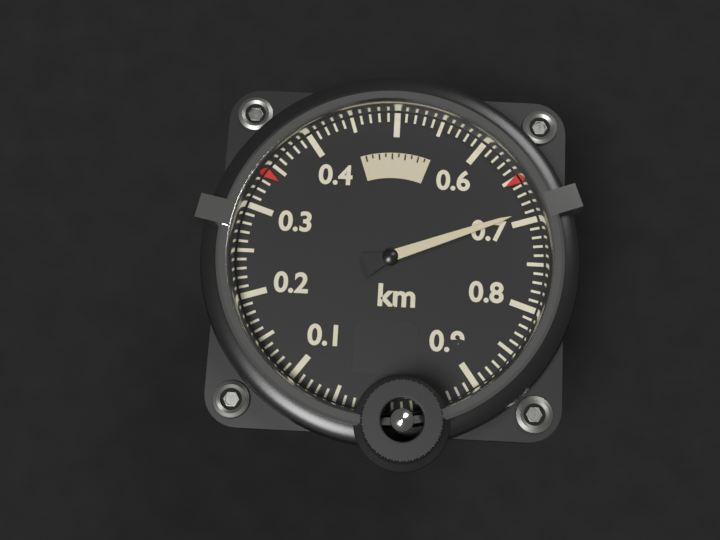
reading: 0.69 km
